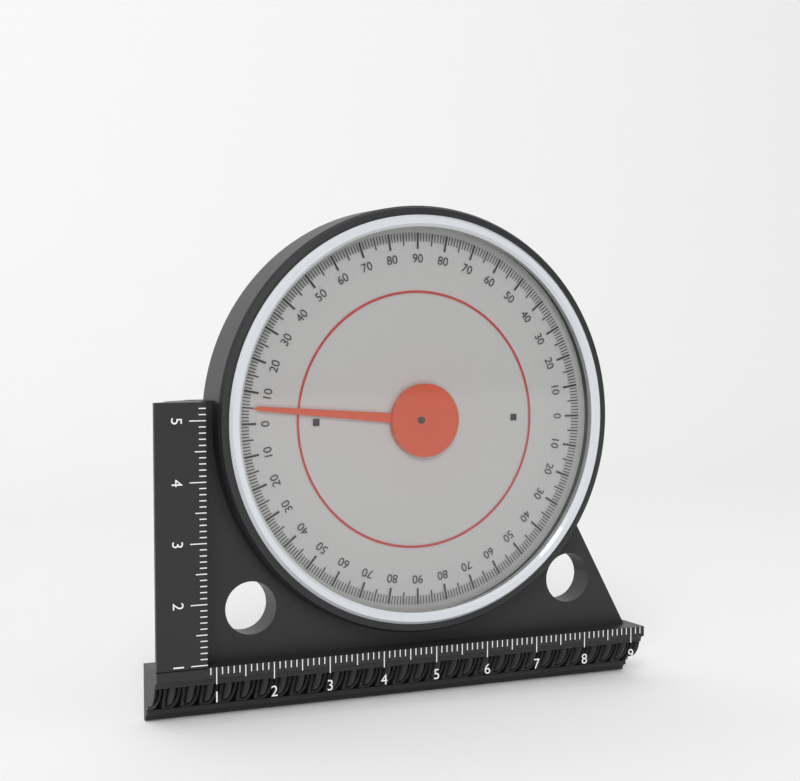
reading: 5 (no unit)
